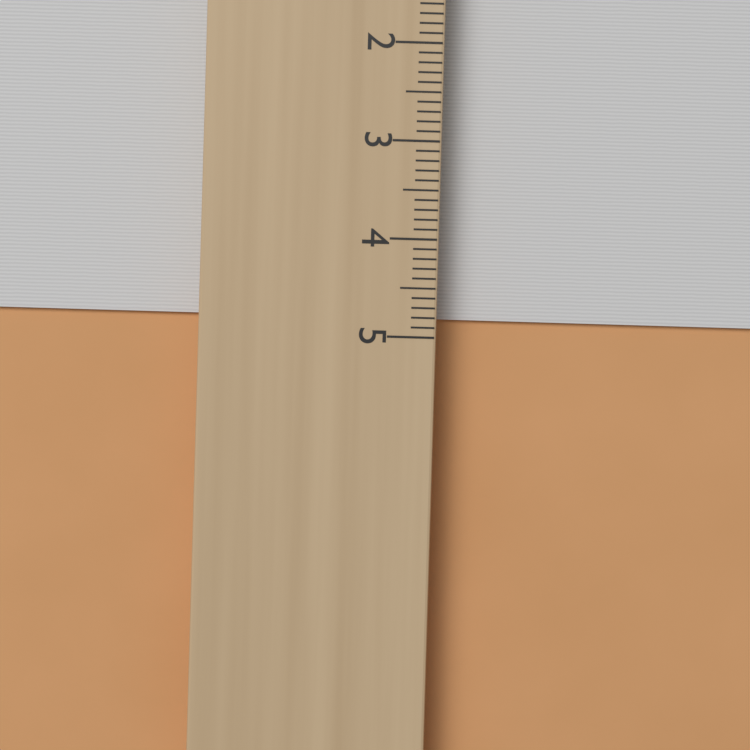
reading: 4.8 cm
